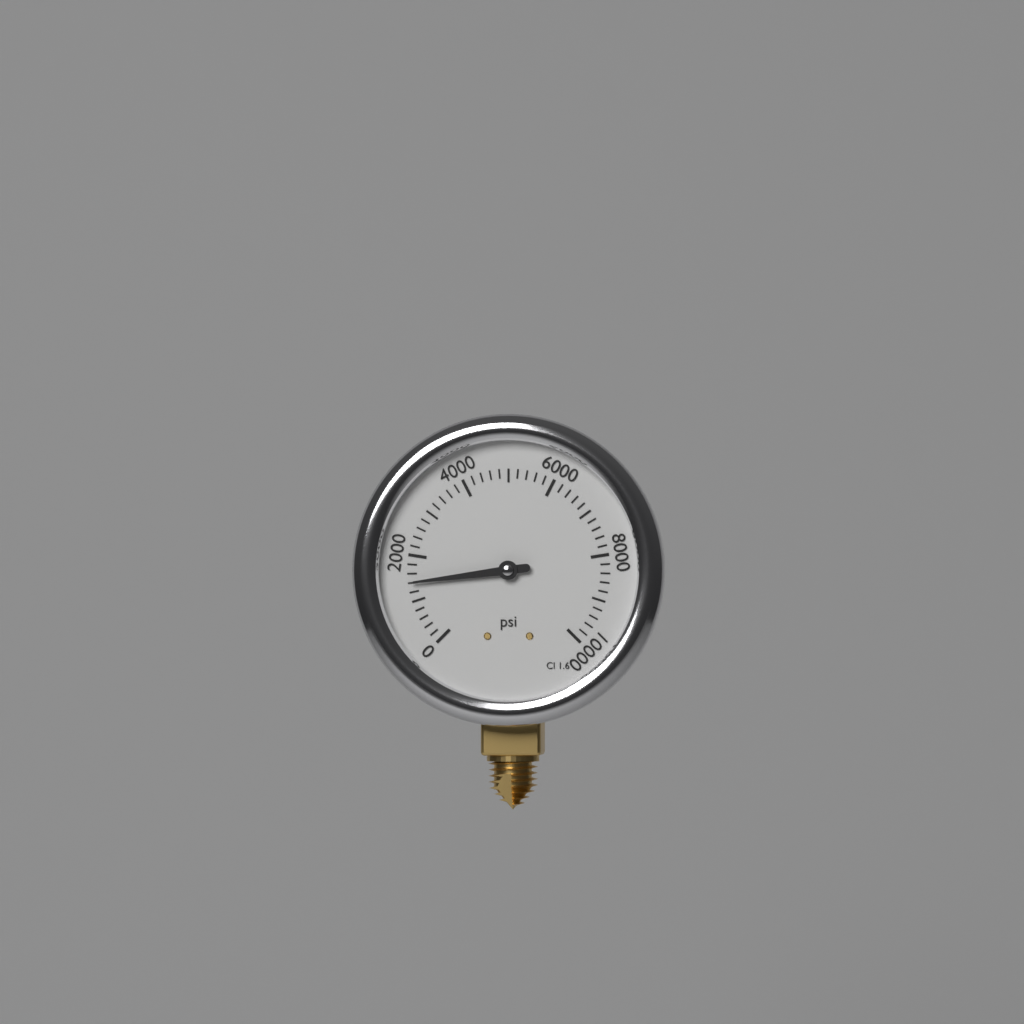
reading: 1400 psi
